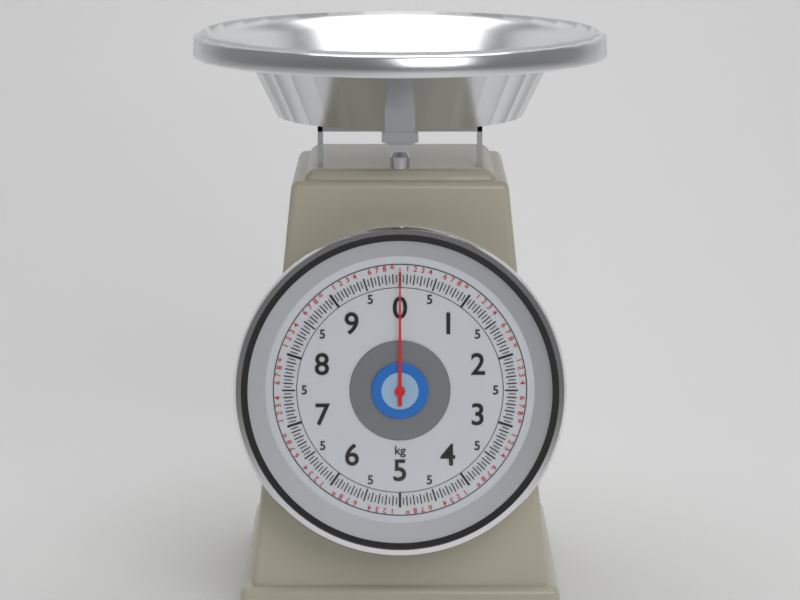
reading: 0.00 kg
